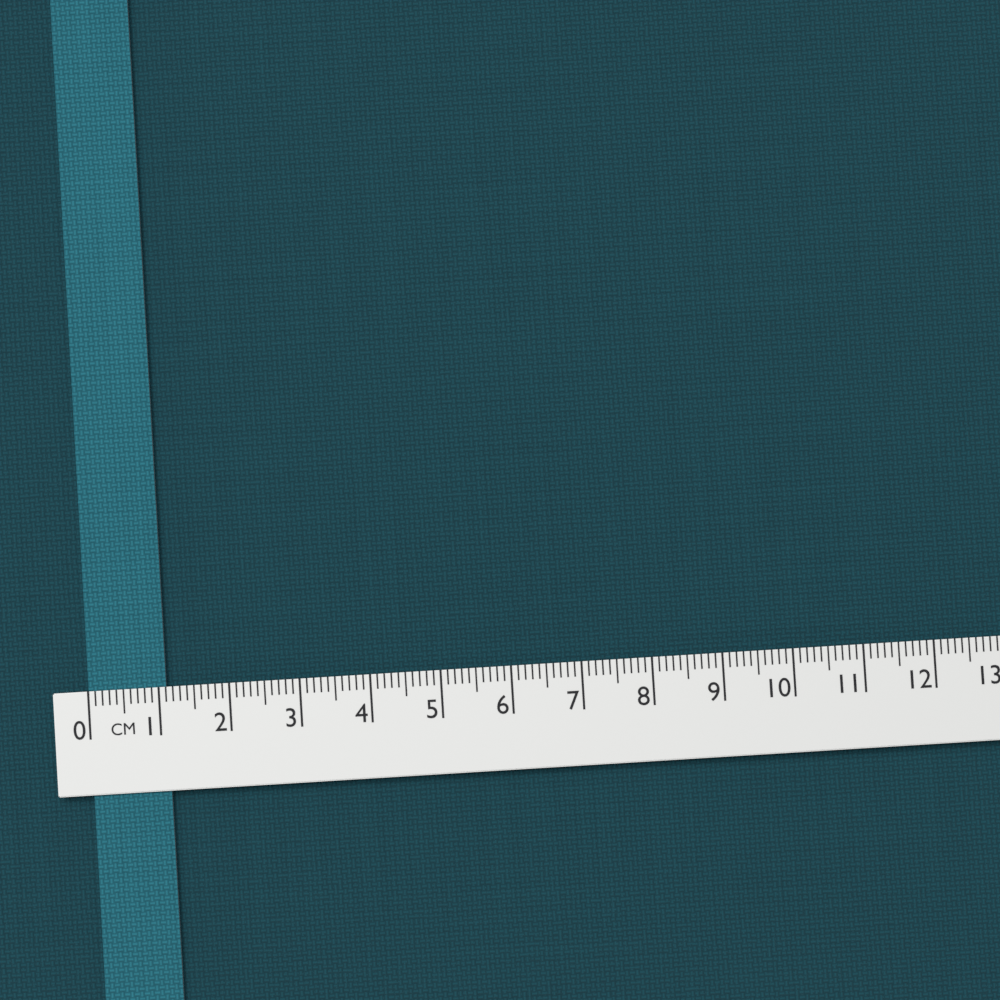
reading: 1.1 cm
